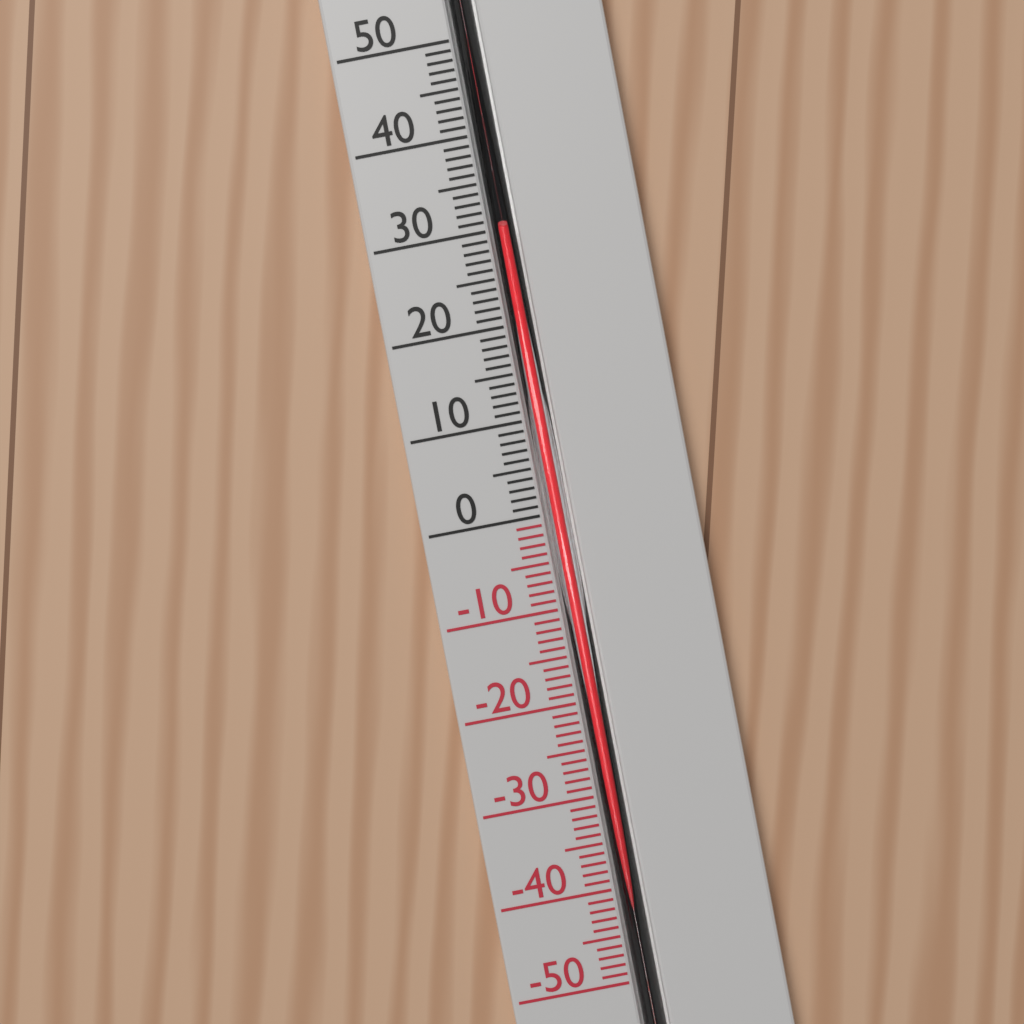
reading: 30 °C
